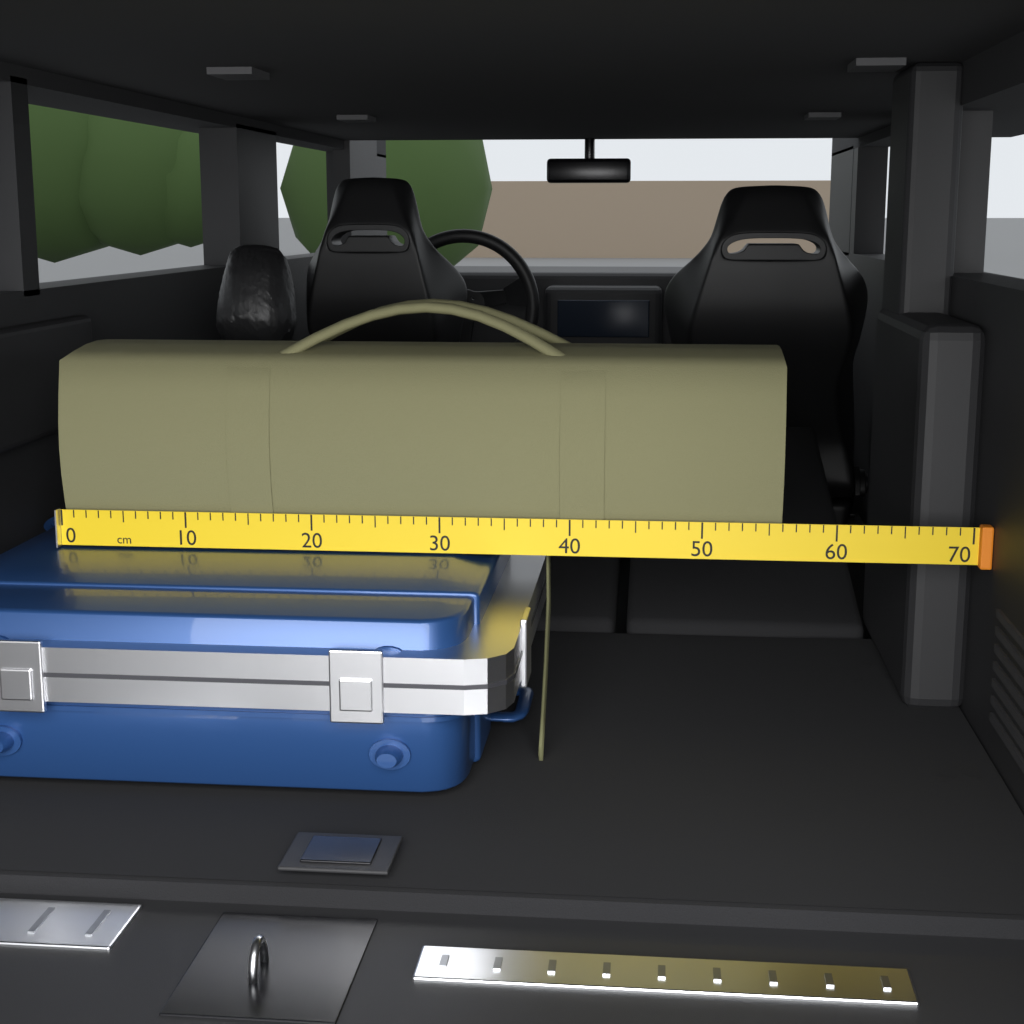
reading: 56 cm
